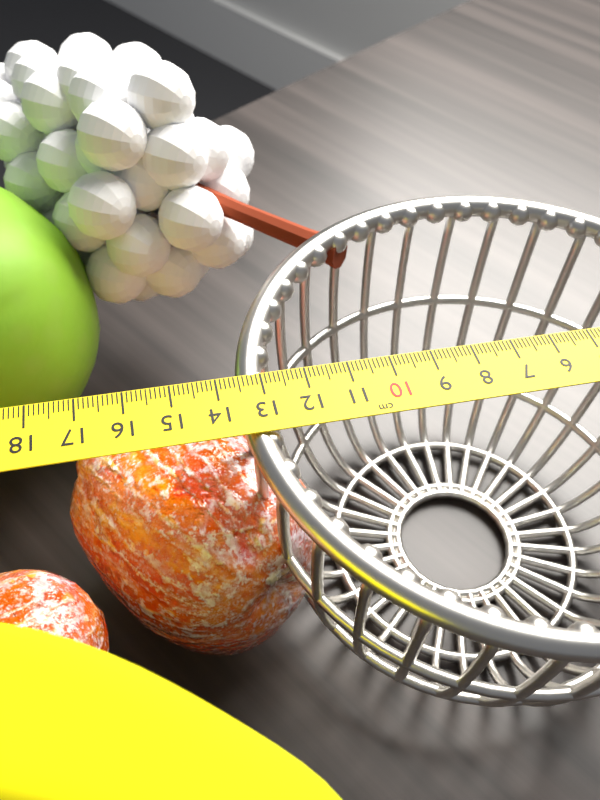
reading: 13.6 cm
